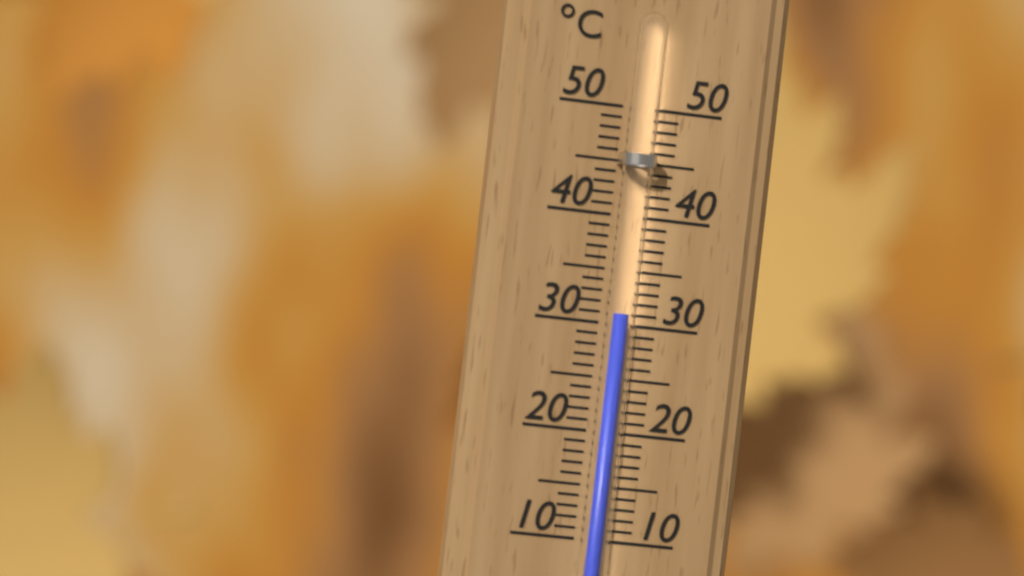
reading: 31 °C
